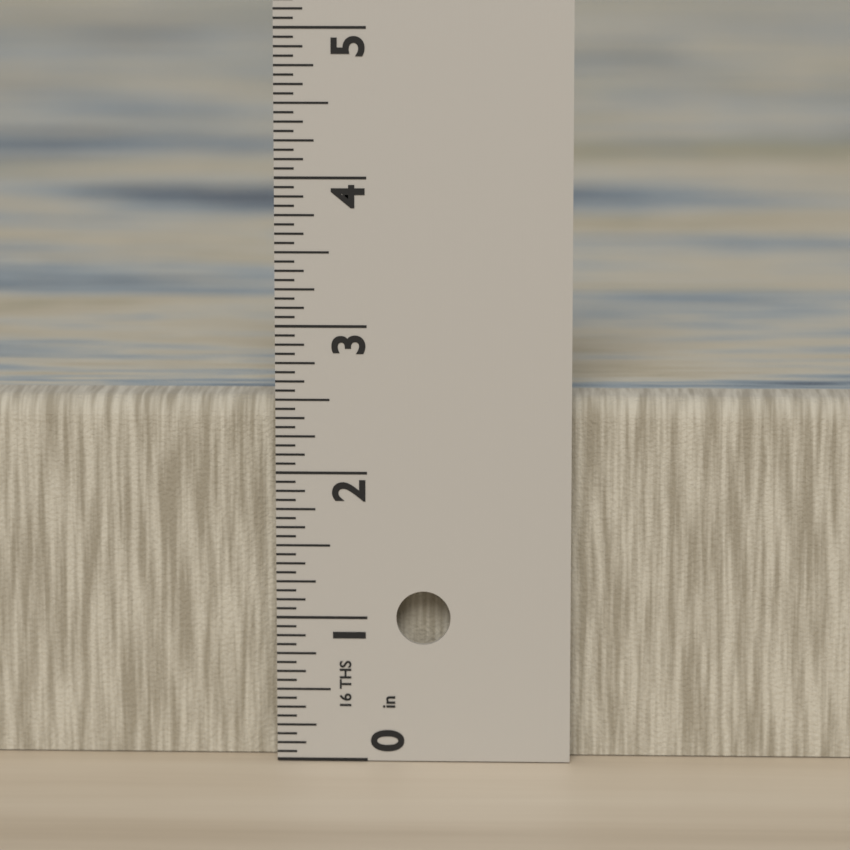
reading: 2.5000 in
